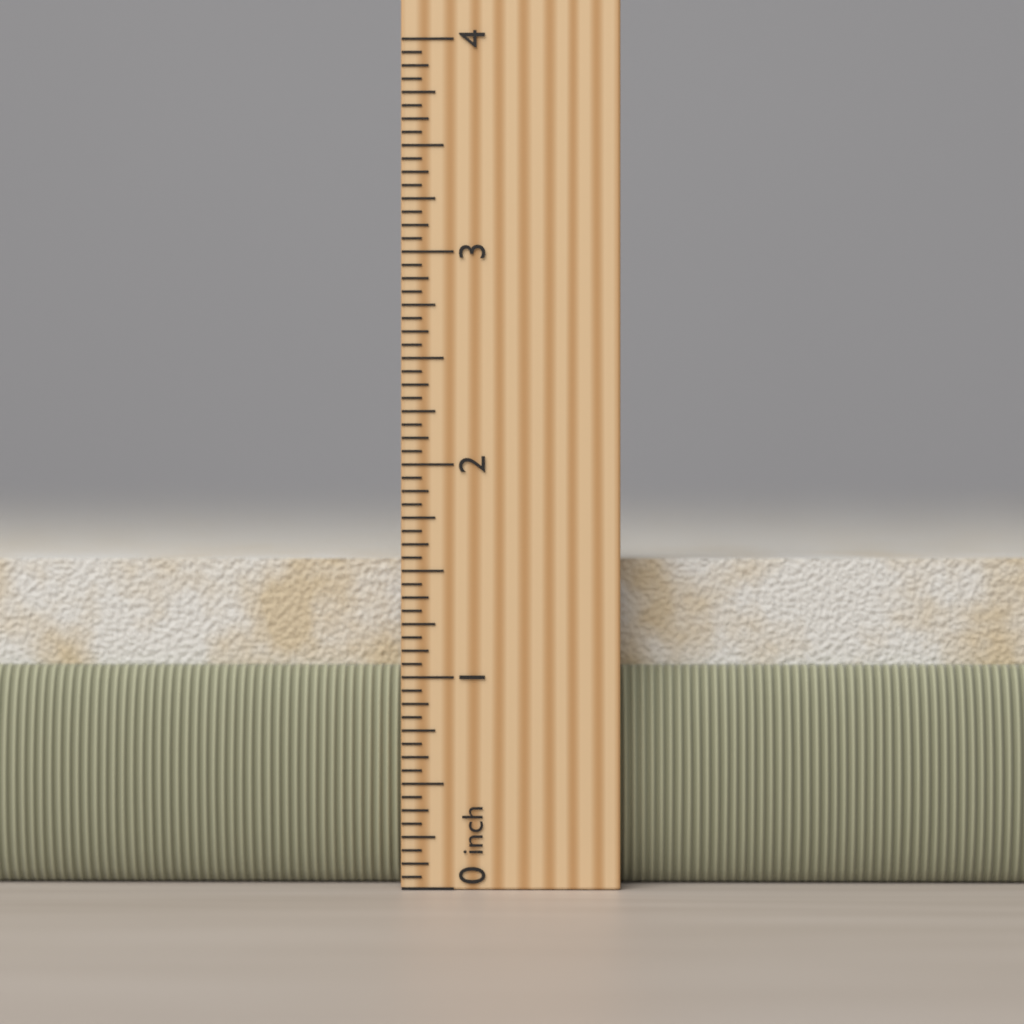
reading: 1.6875 in
